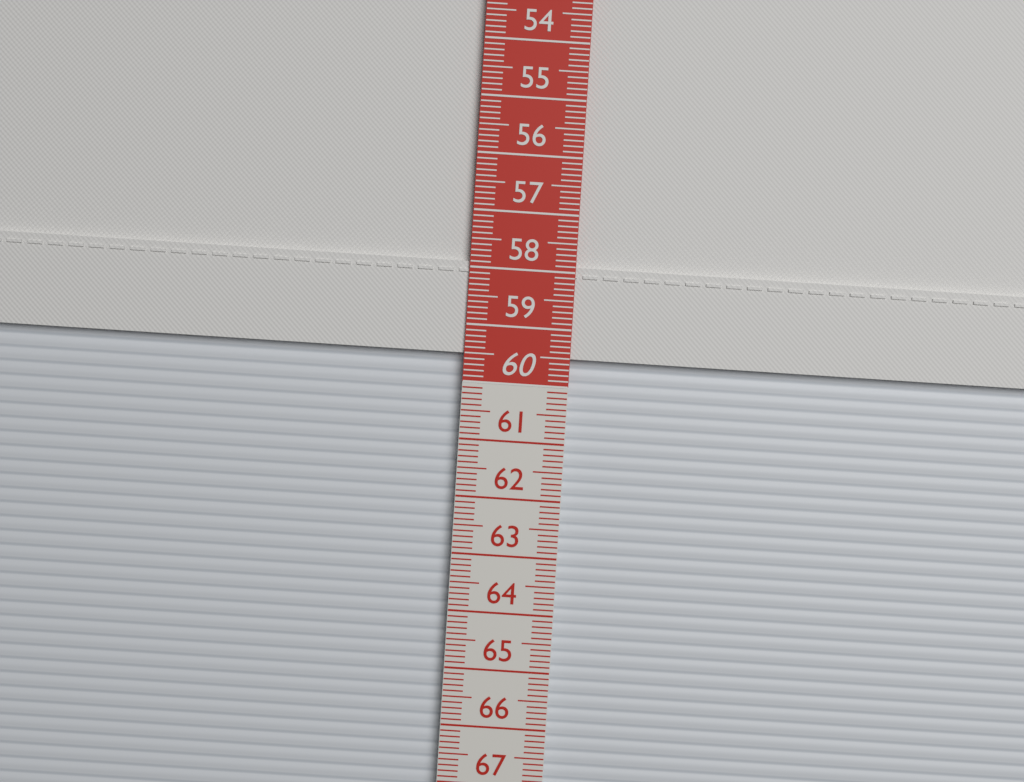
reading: 59.5 cm
